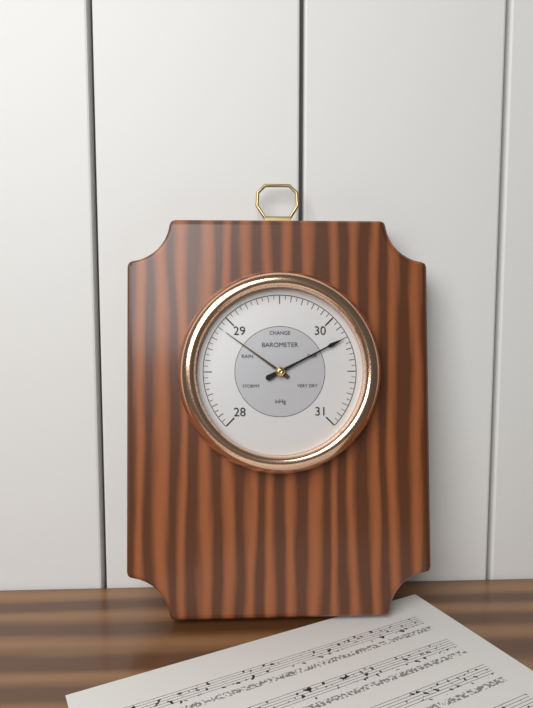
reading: 30.20 inHg
